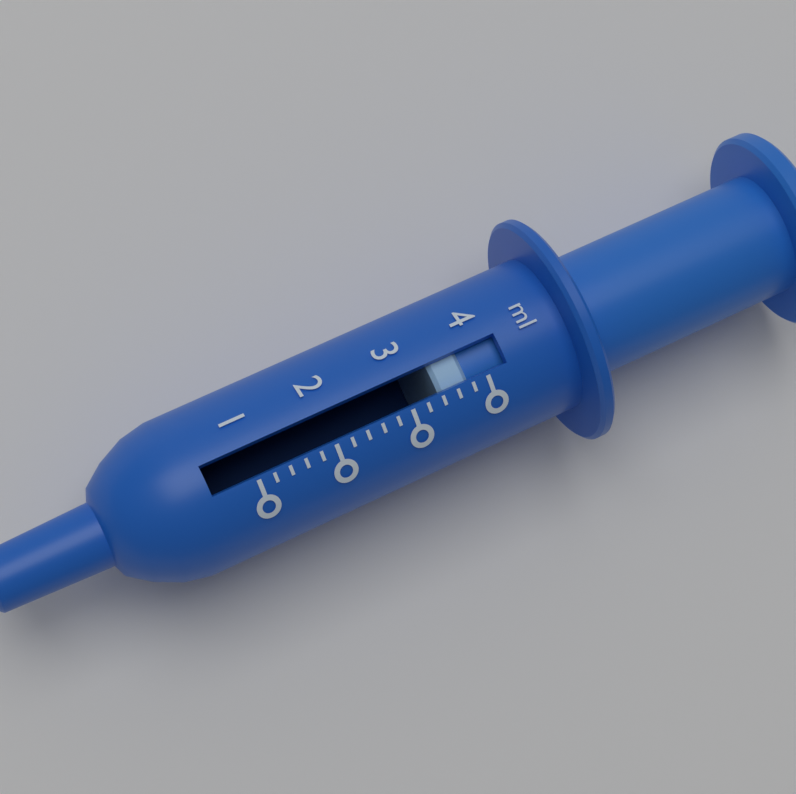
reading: 3.4 ml
